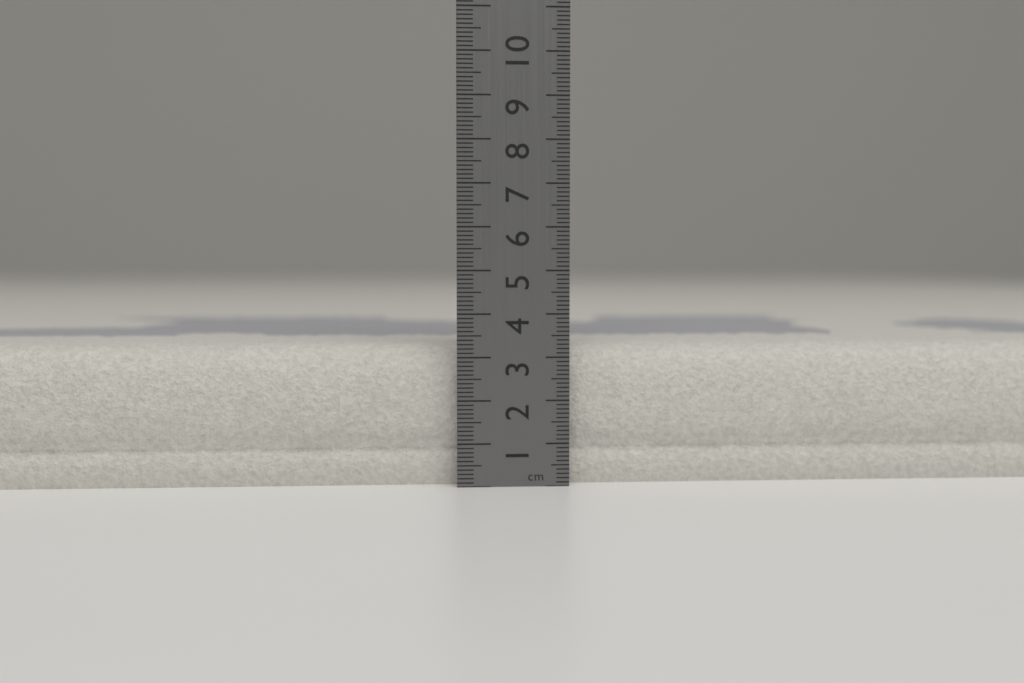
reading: 3.3 cm
